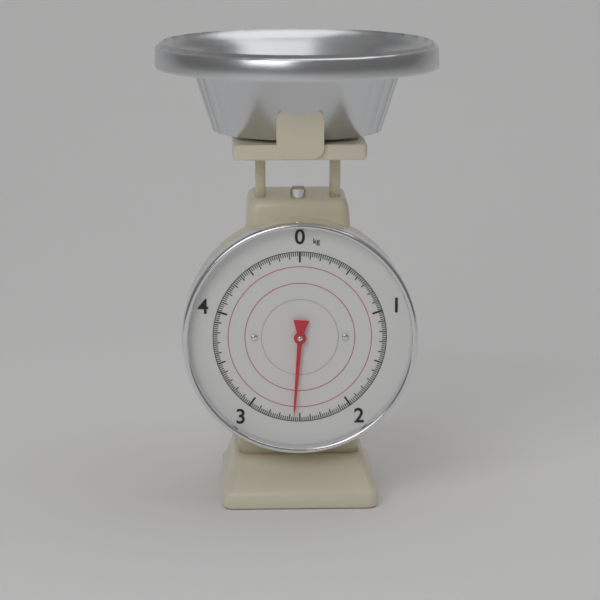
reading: 2.56 kg
